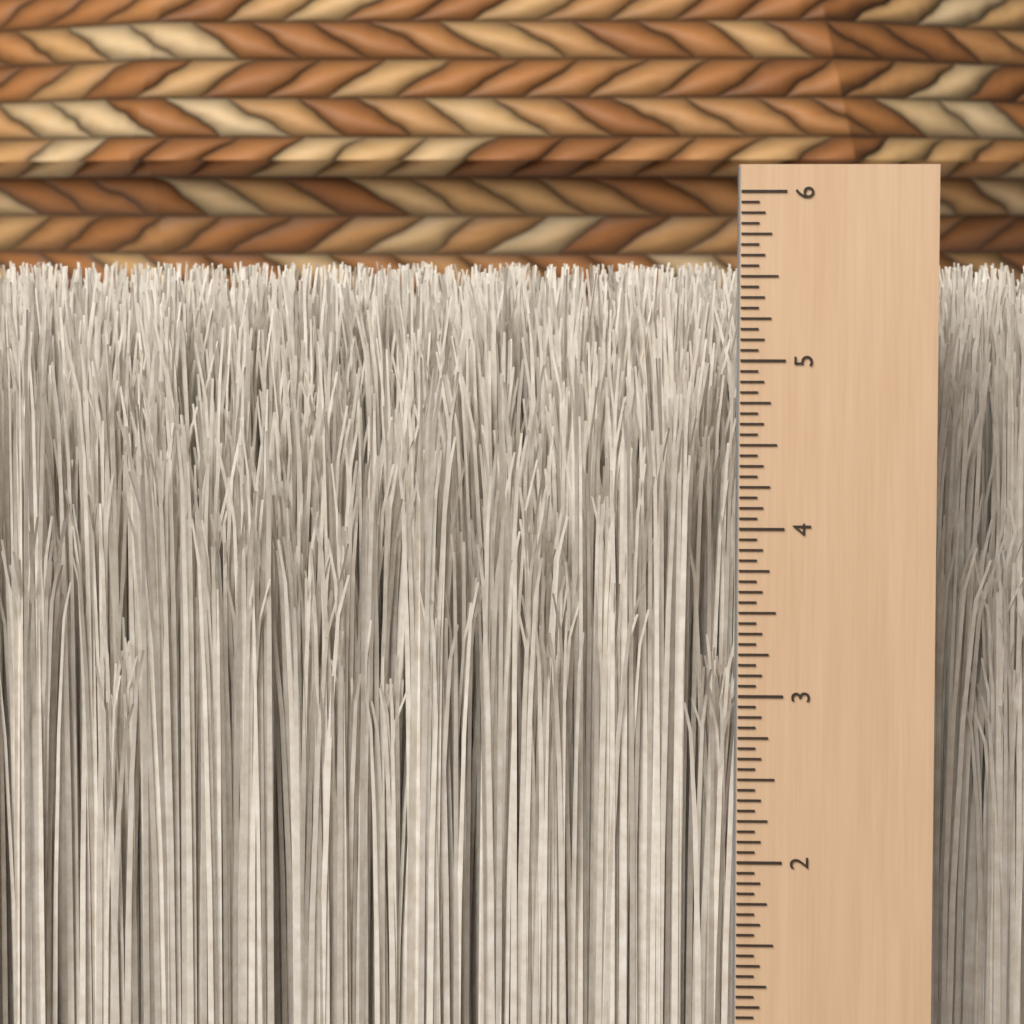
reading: 5.5000 in
